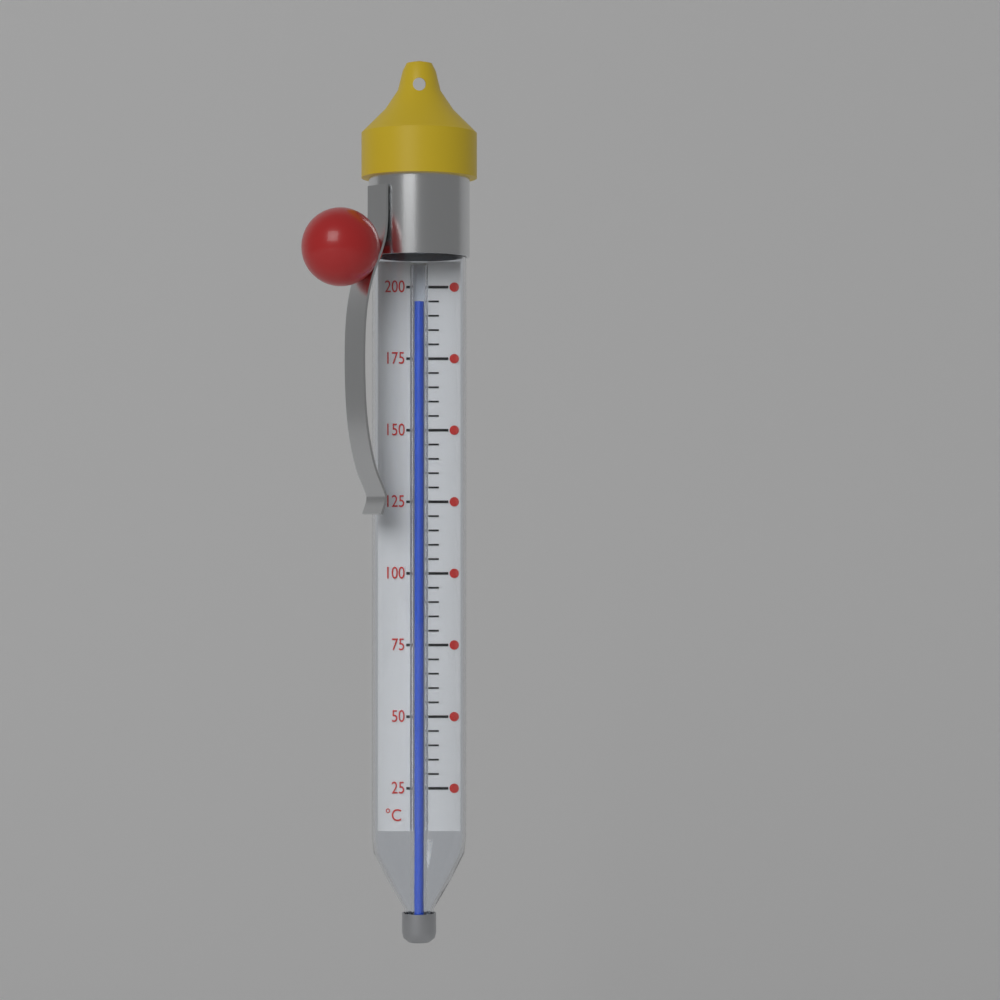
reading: 195 °C
